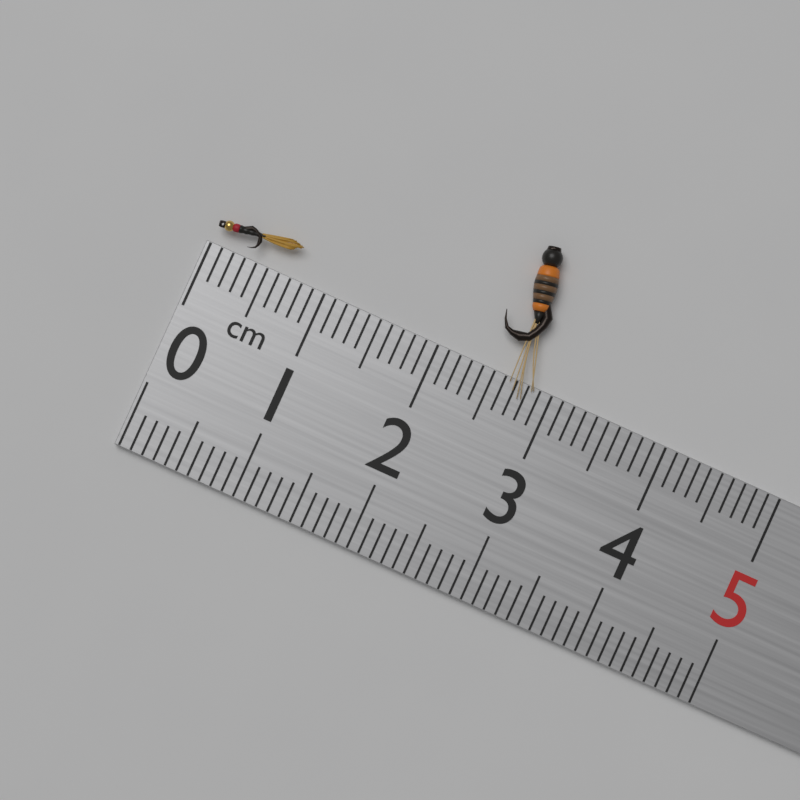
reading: 0.7 cm
